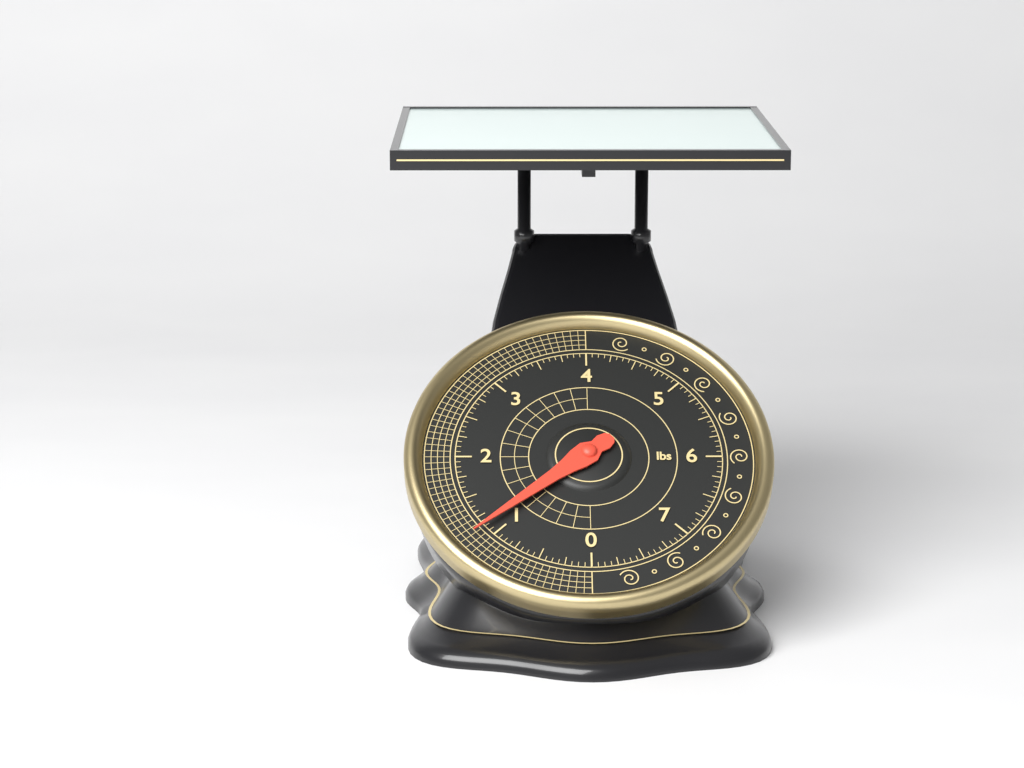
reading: 1.1250 lbs
